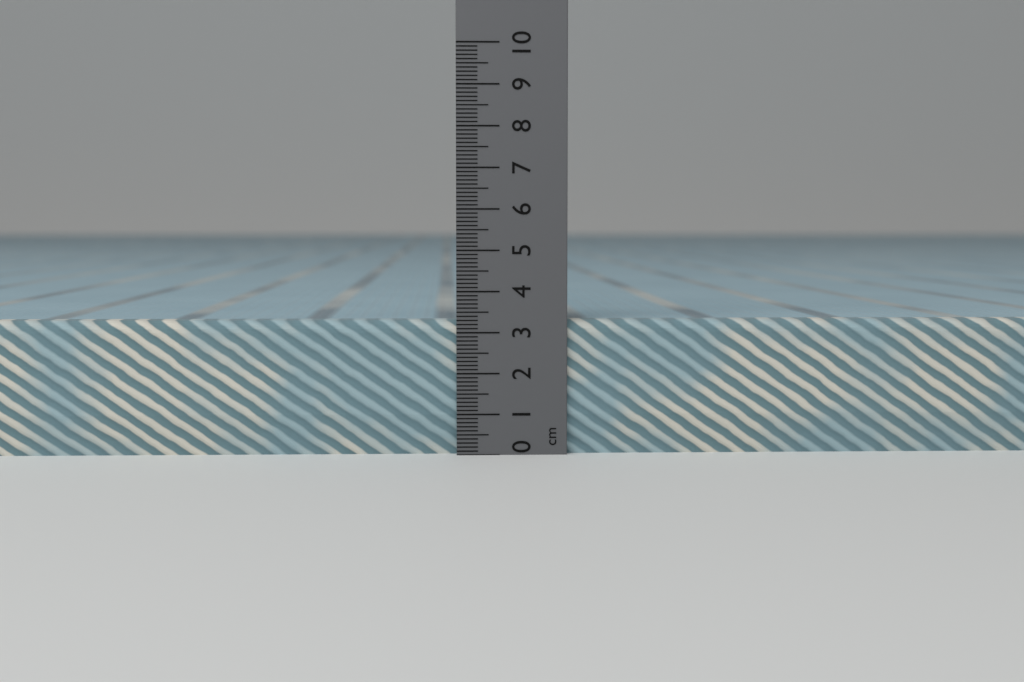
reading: 3.3 cm
